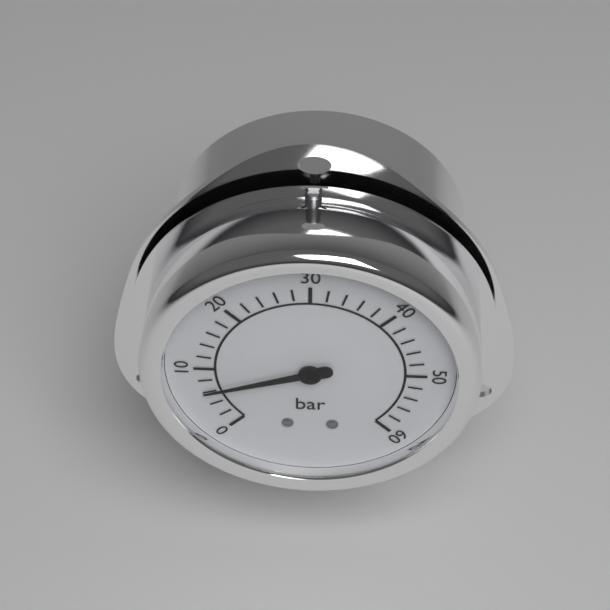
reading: 6 bar
